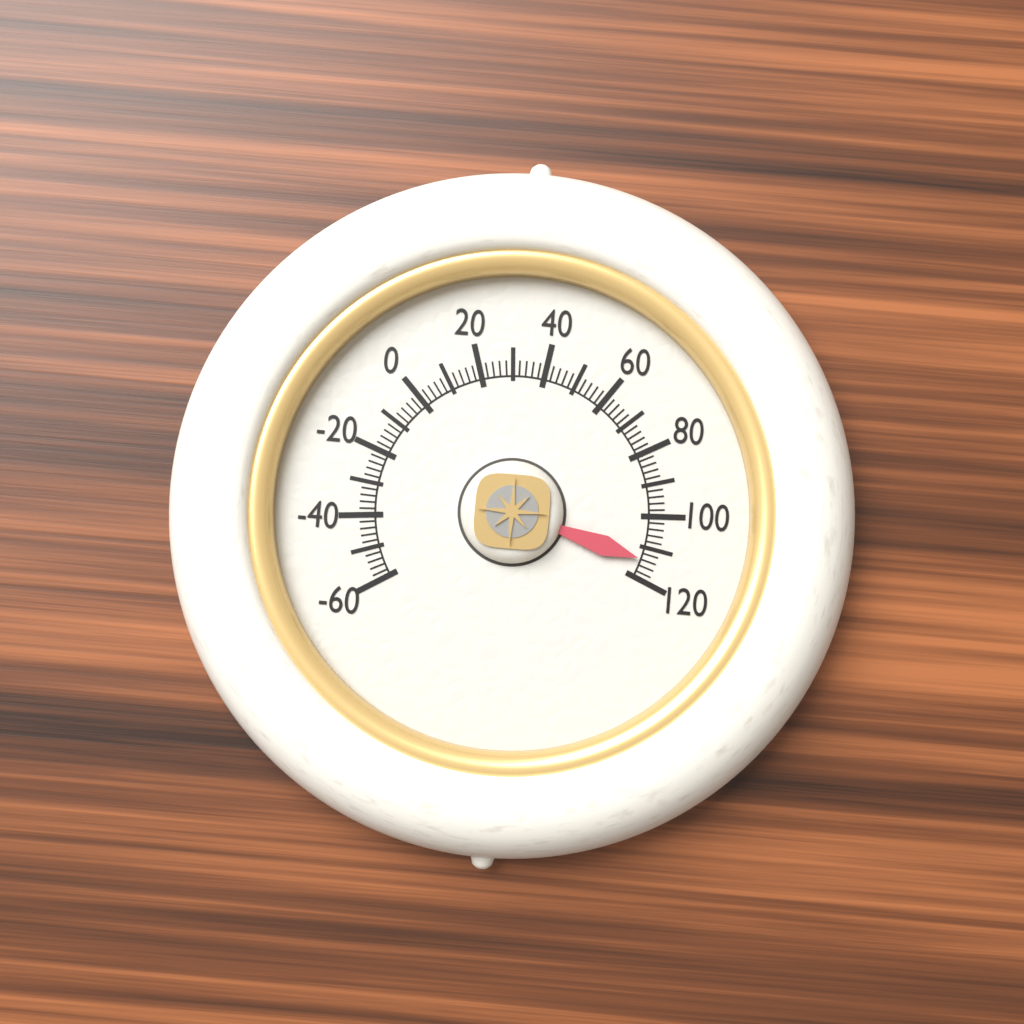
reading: 114 (no unit)
